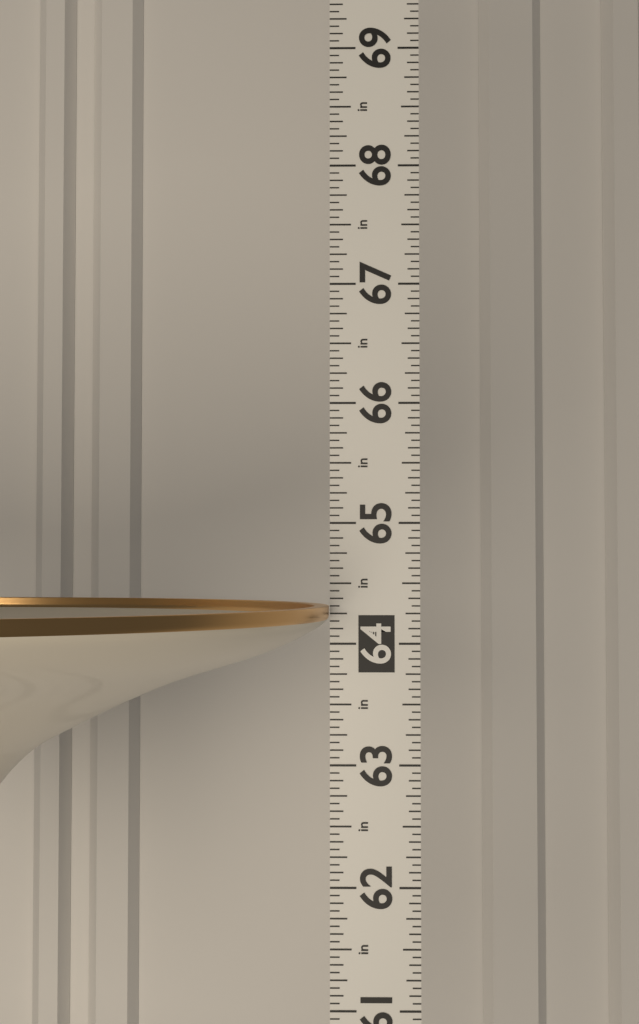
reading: 64.3125 in
